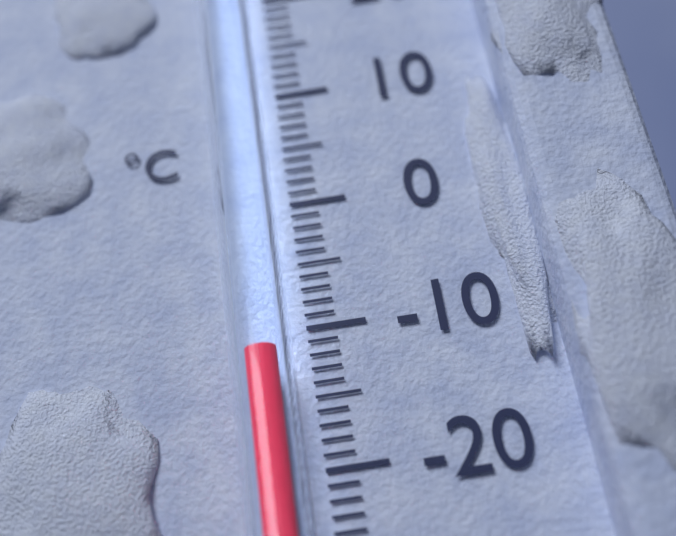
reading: -12 °C
